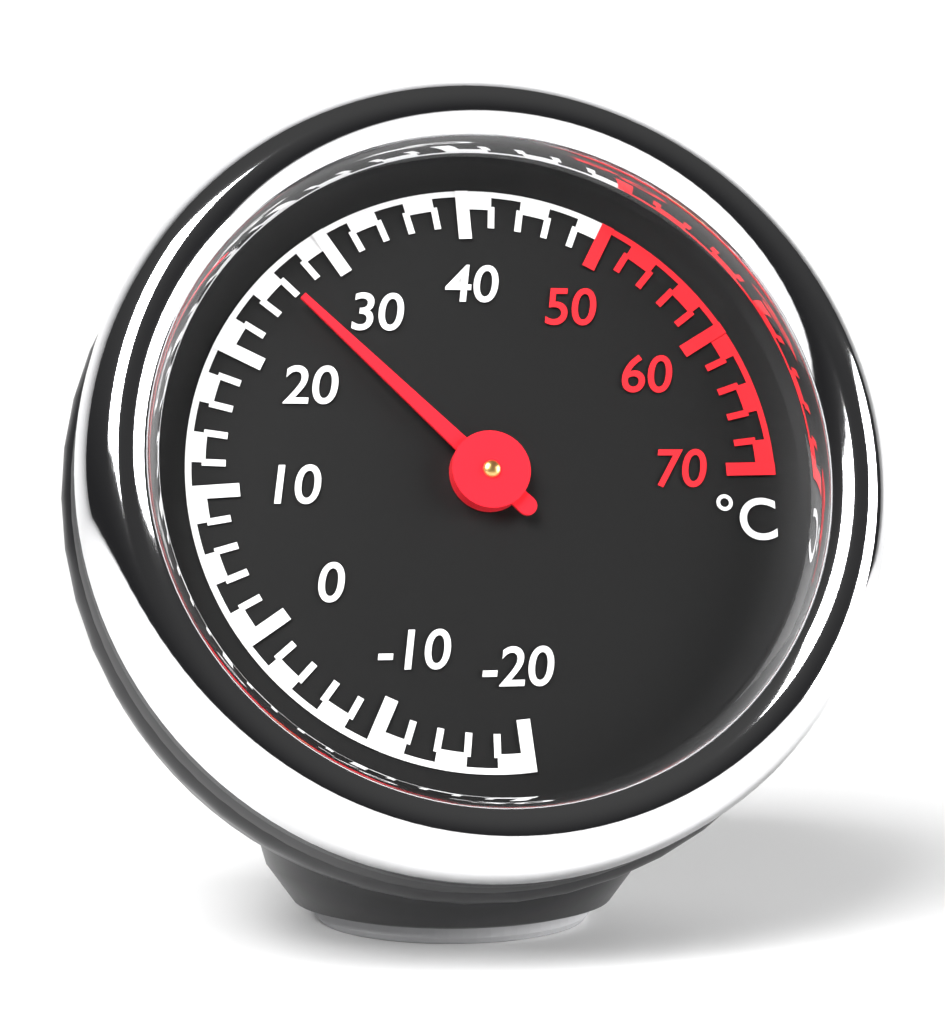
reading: 26 °C
